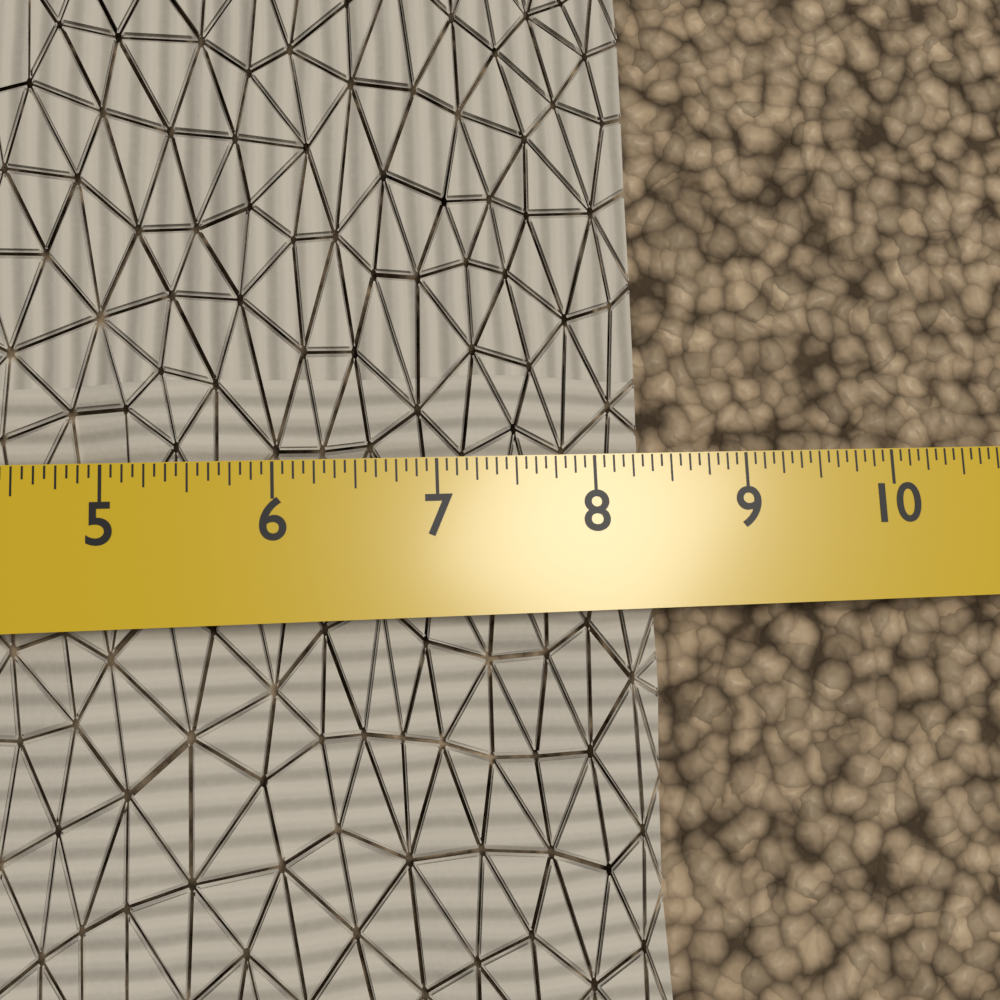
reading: 8.3750 in
